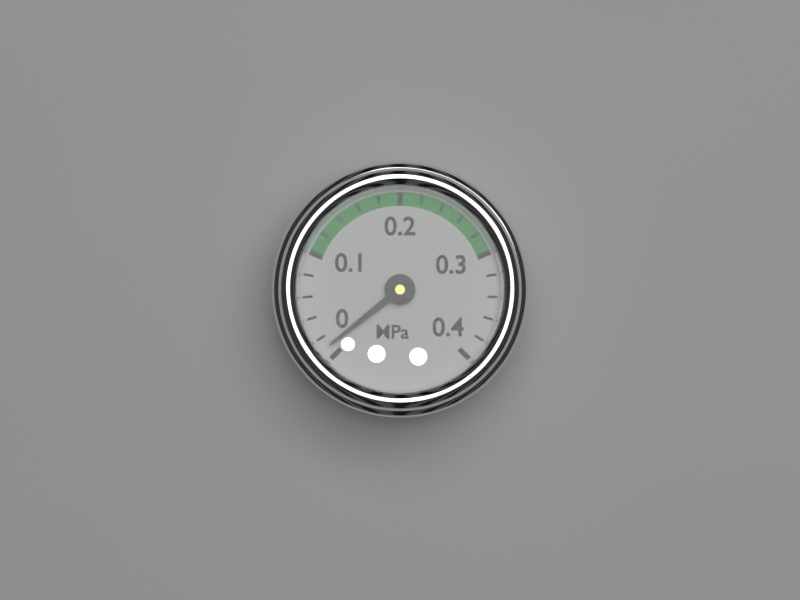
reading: 0.01 MPa
